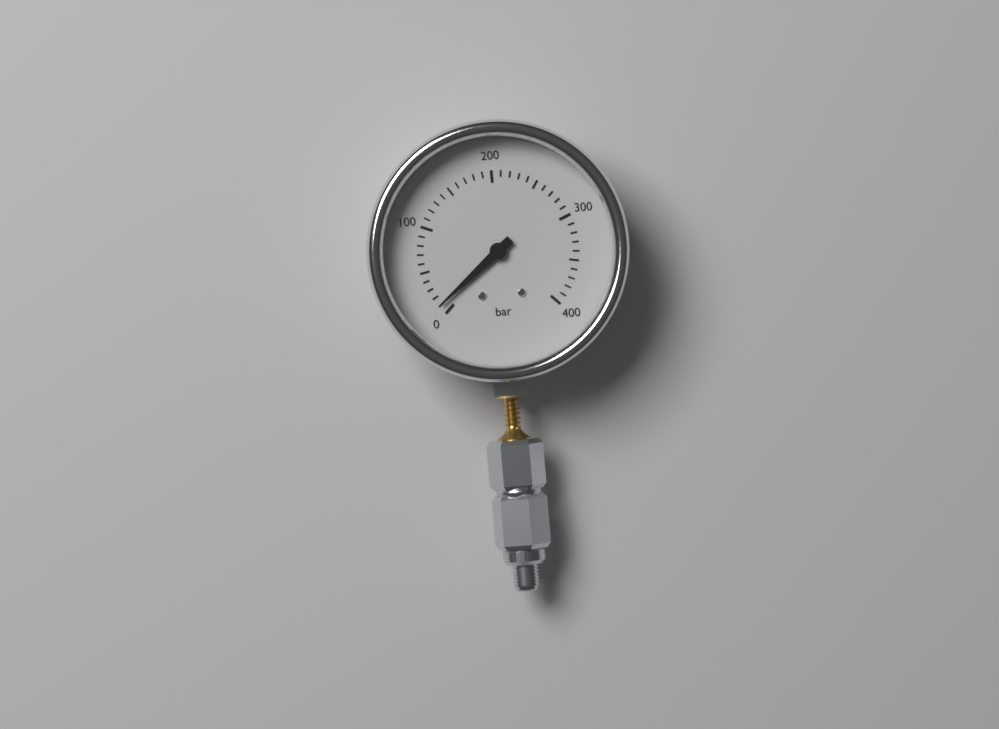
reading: 10 bar
